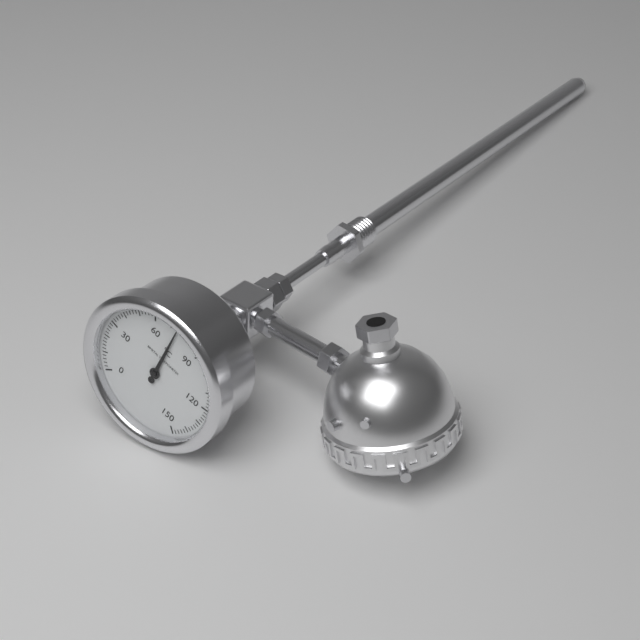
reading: 74 °C
